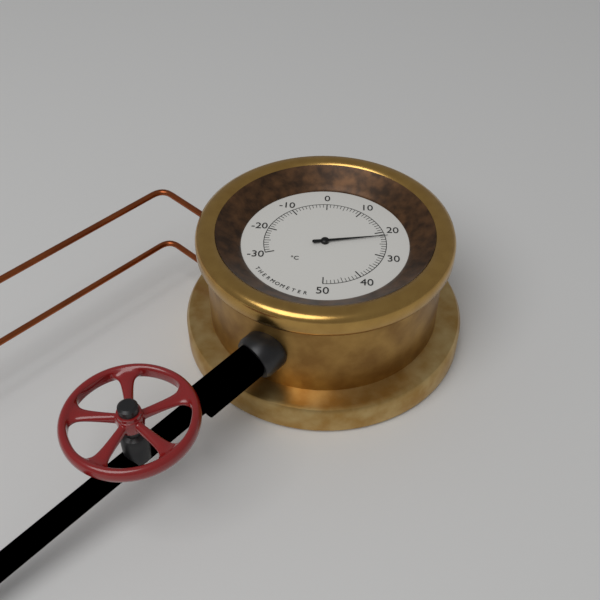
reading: 22 °C
